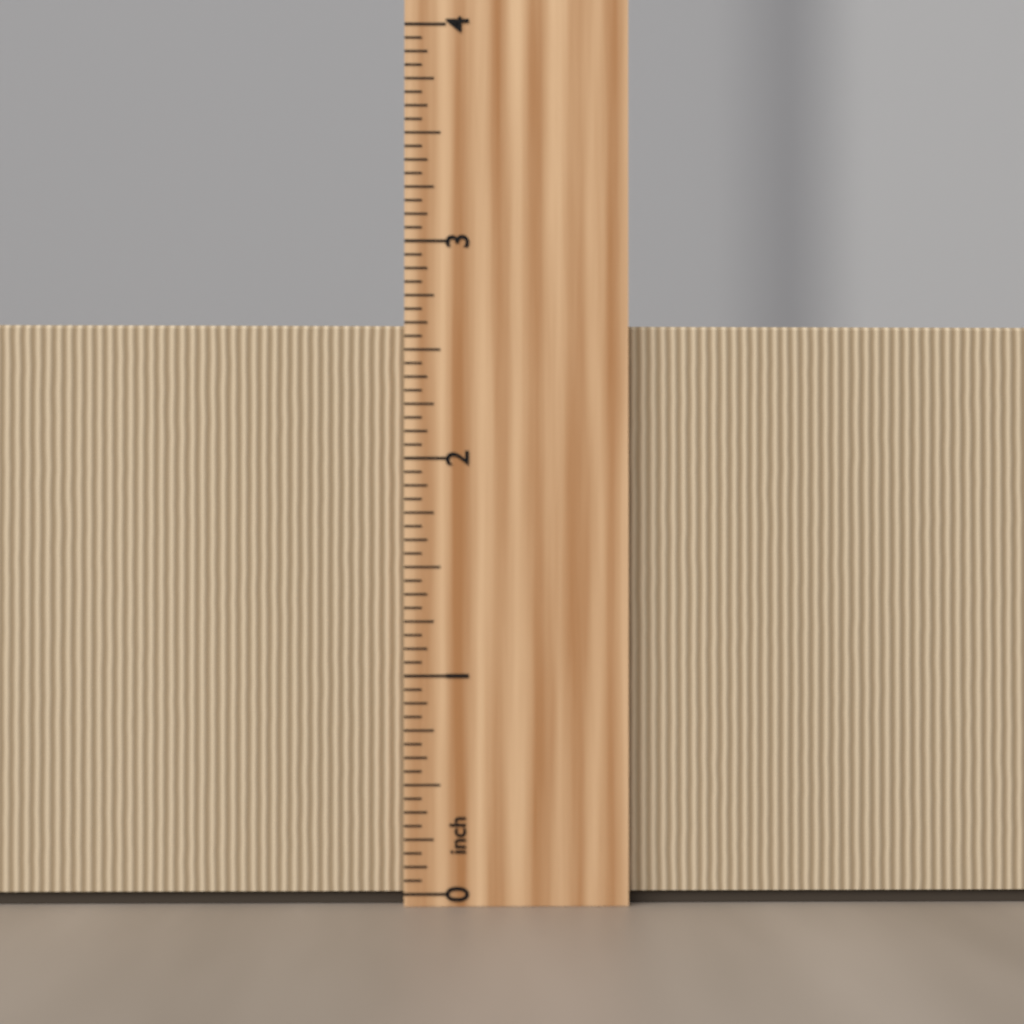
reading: 2.6250 inch
